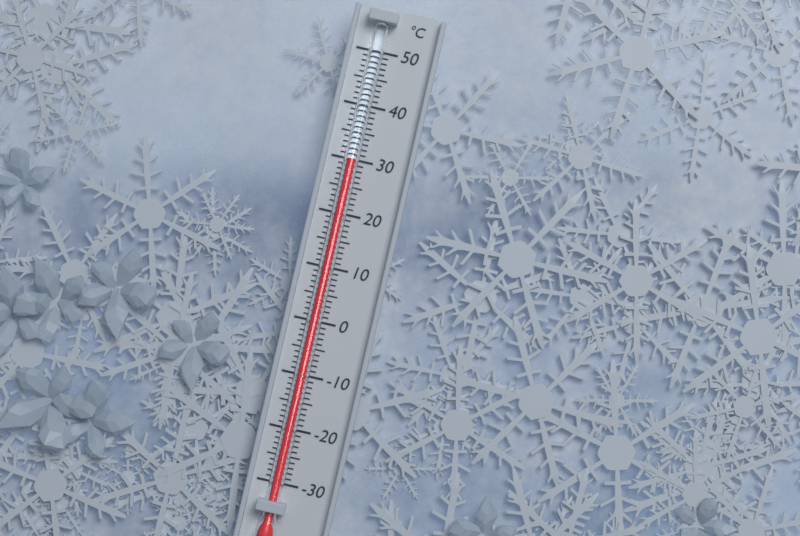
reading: 30 °C
